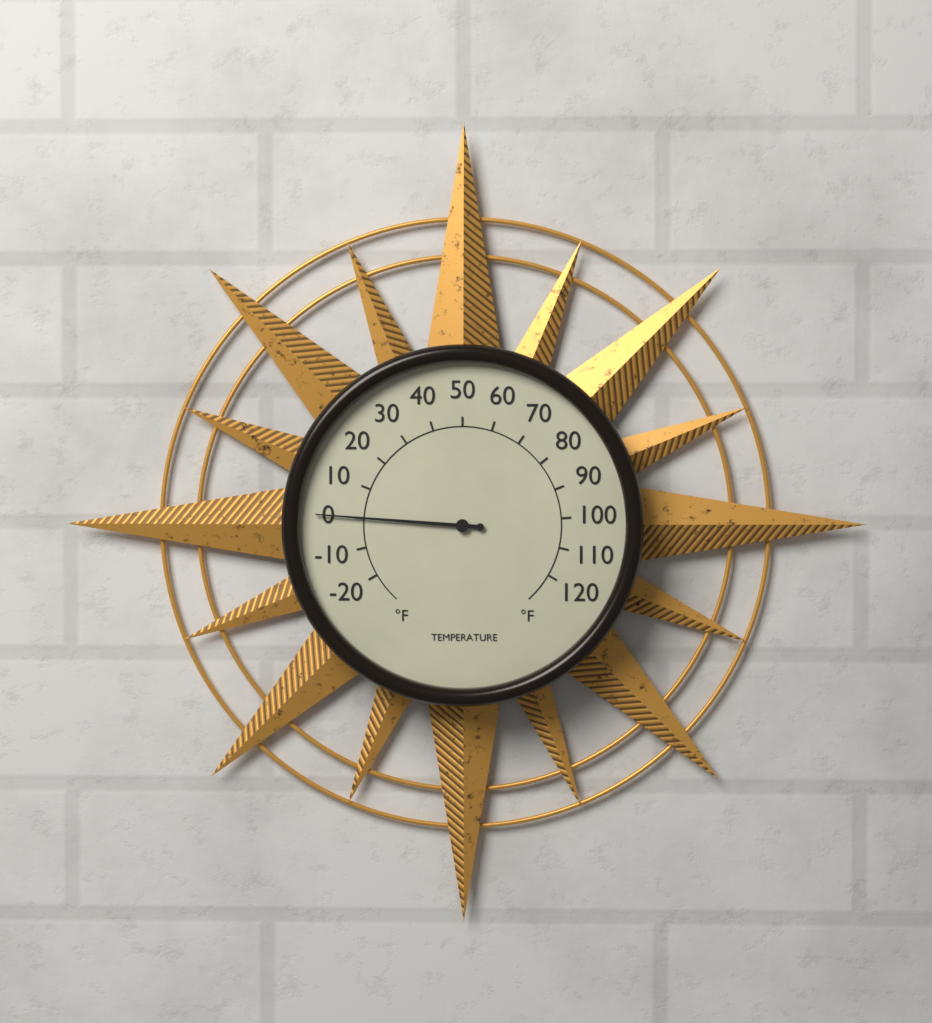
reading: 0 °F
